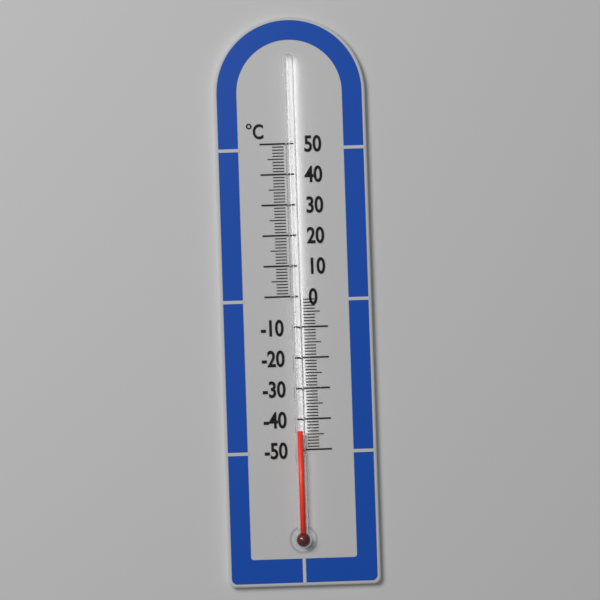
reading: -44 °C
